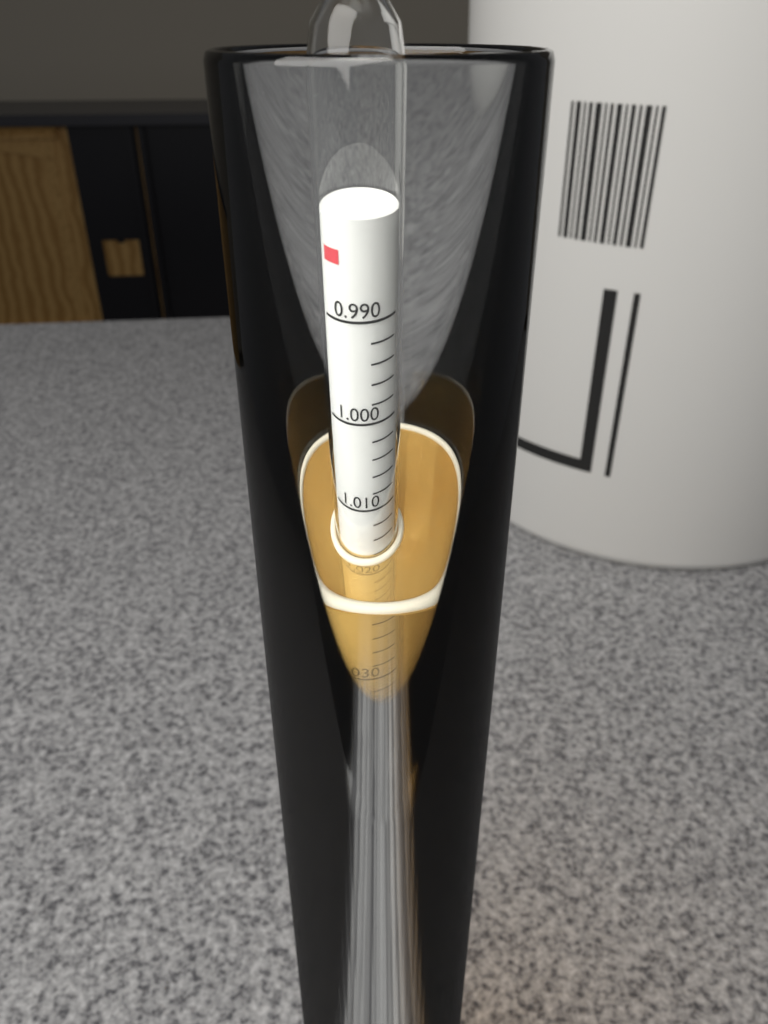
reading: 1.016 (no unit)
